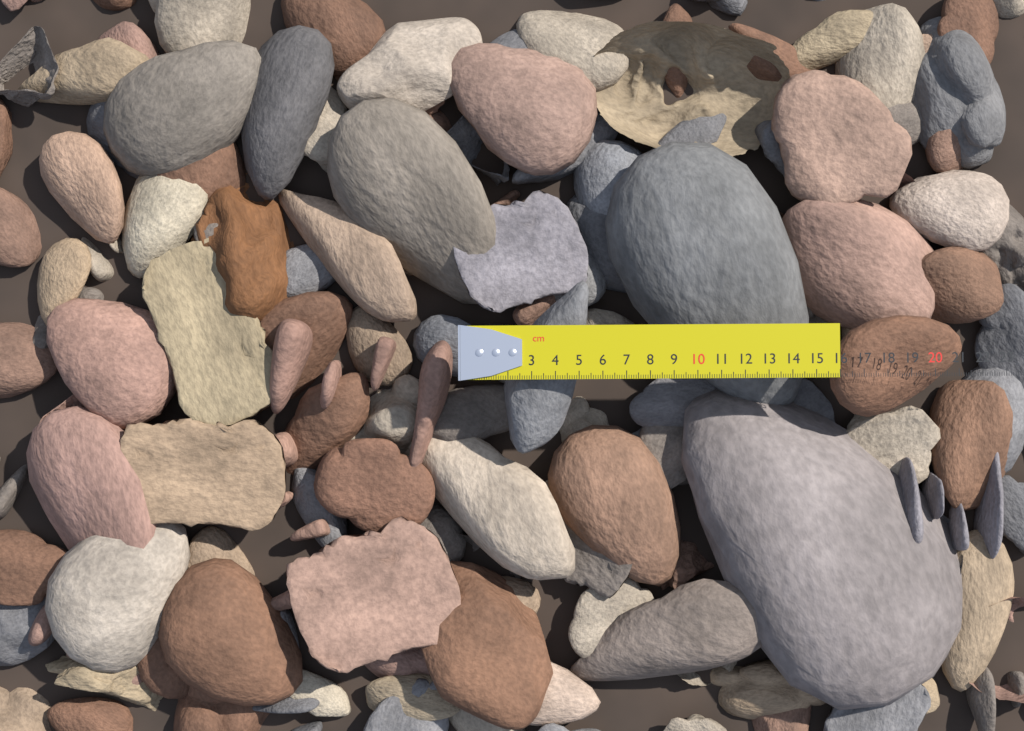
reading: 16.0 cm
